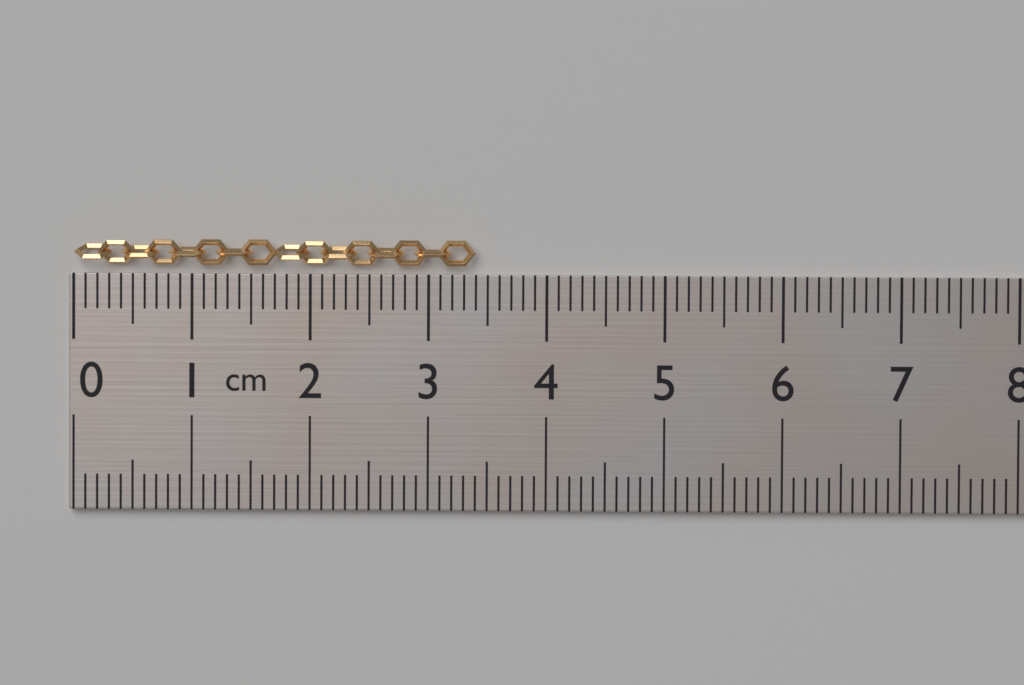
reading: 3.4 cm
